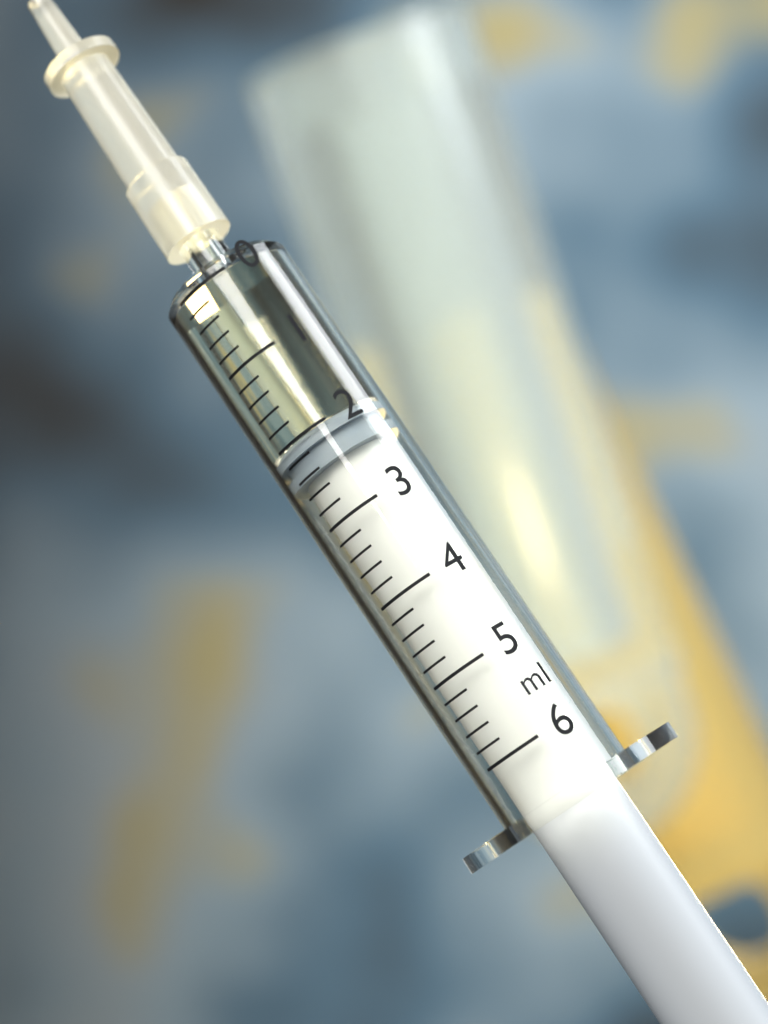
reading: 2.0 ml
